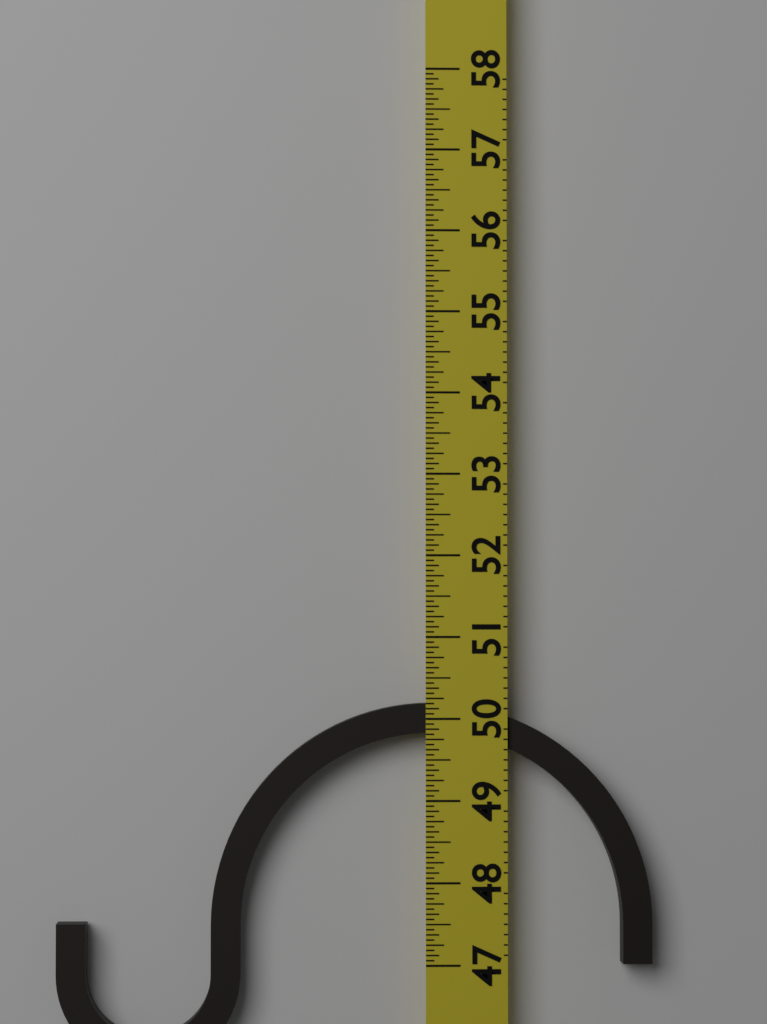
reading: 50.1875 (no unit)
